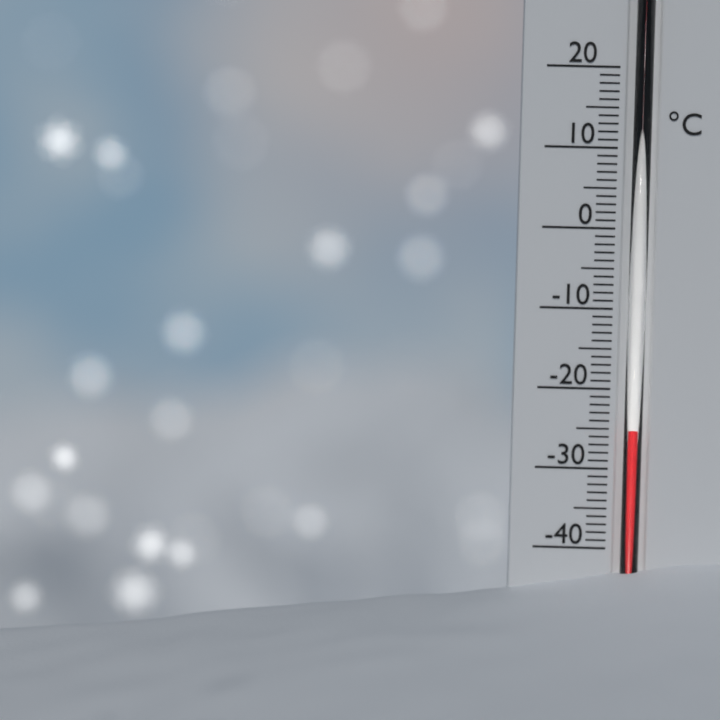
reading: -25 °C
